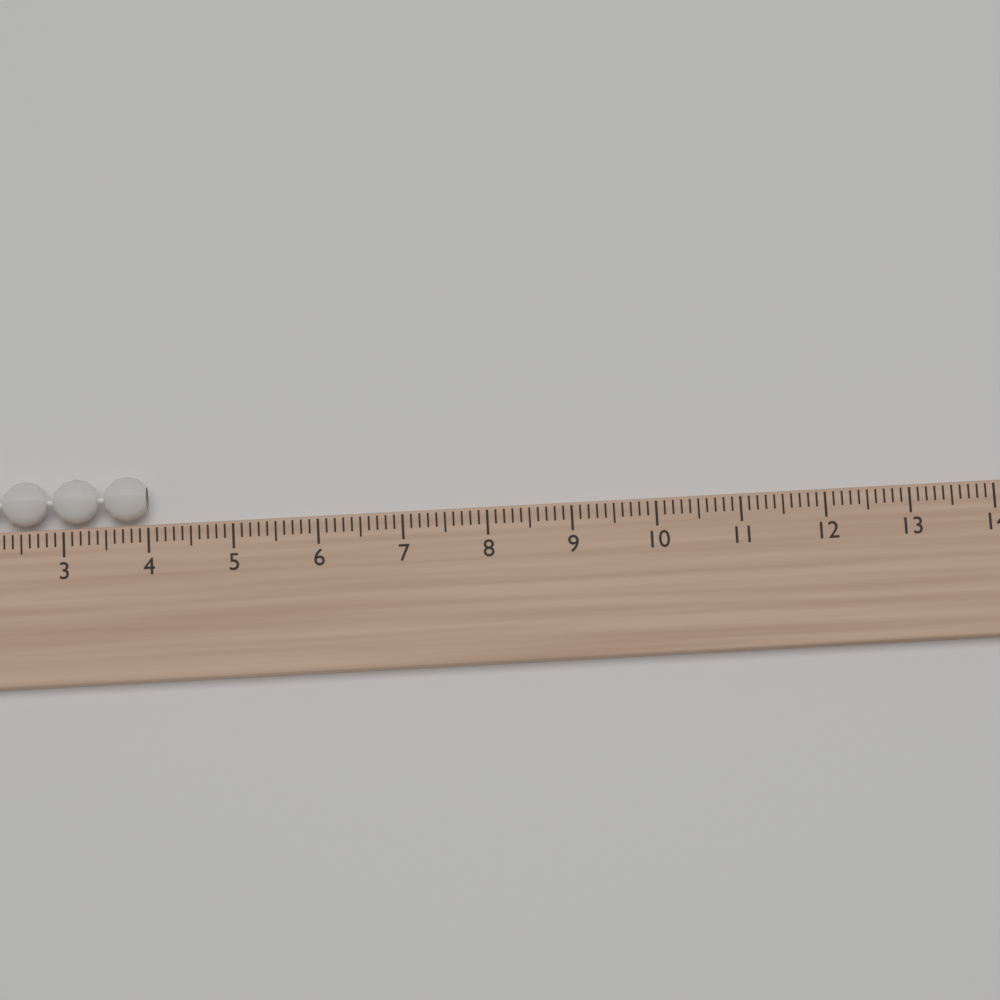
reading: 4.0 (no unit)
